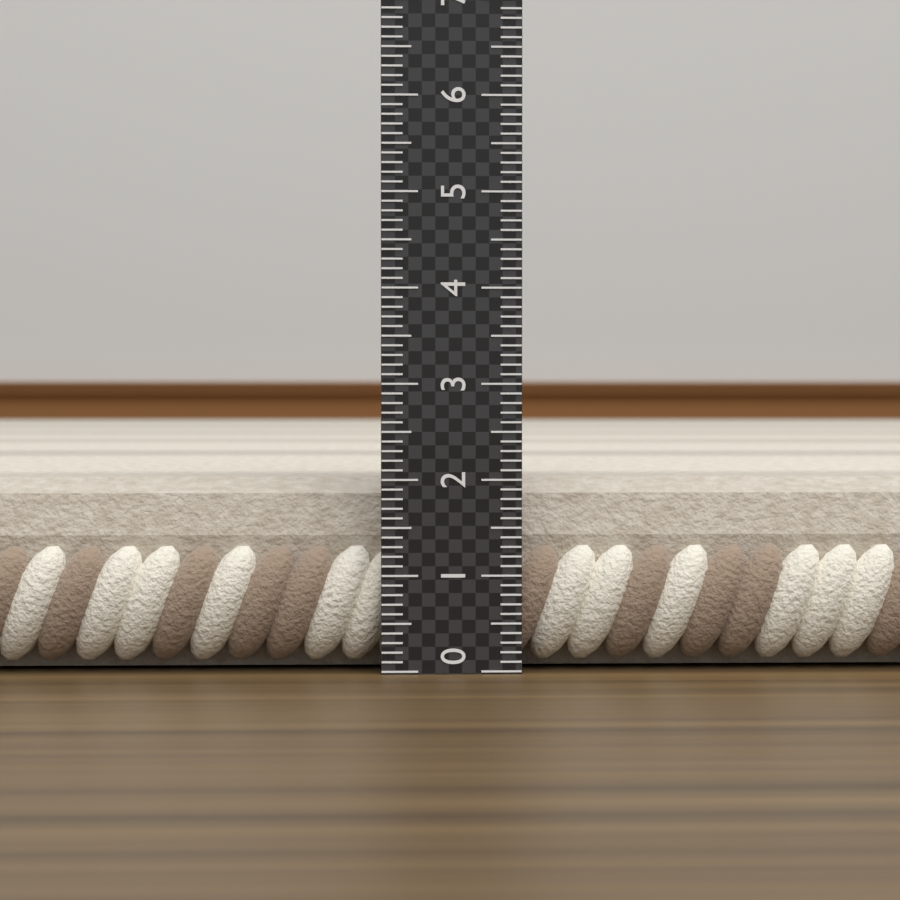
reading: 2.0 (no unit)
